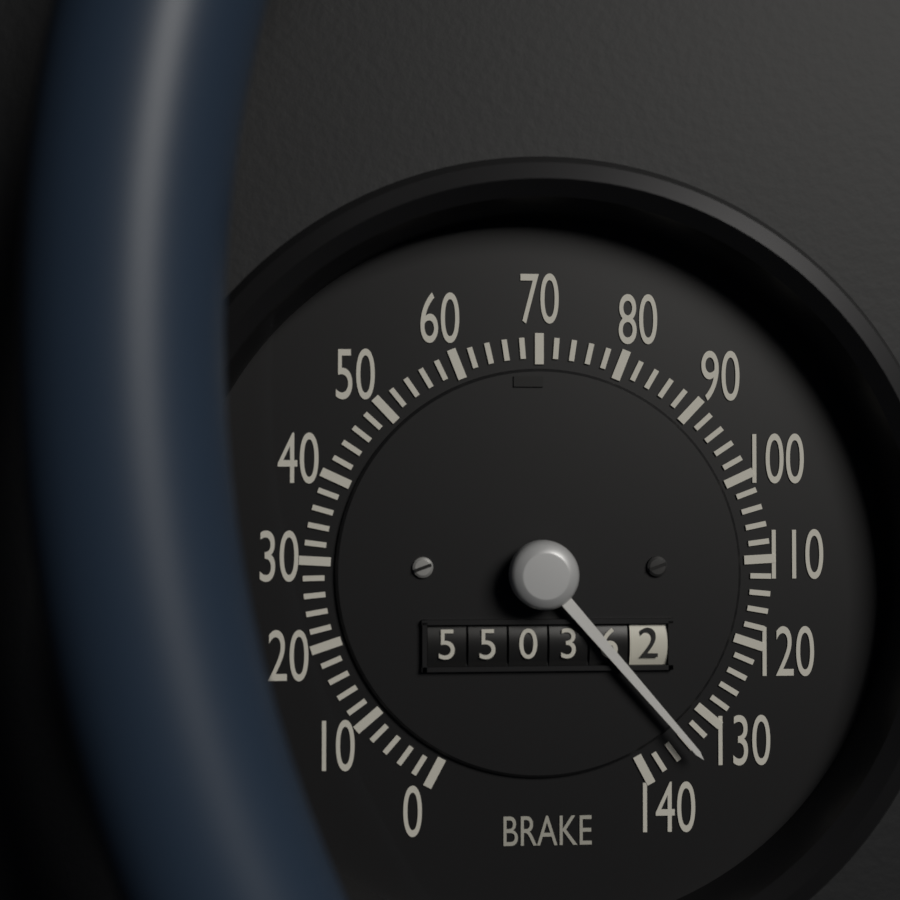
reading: 134 (no unit)
